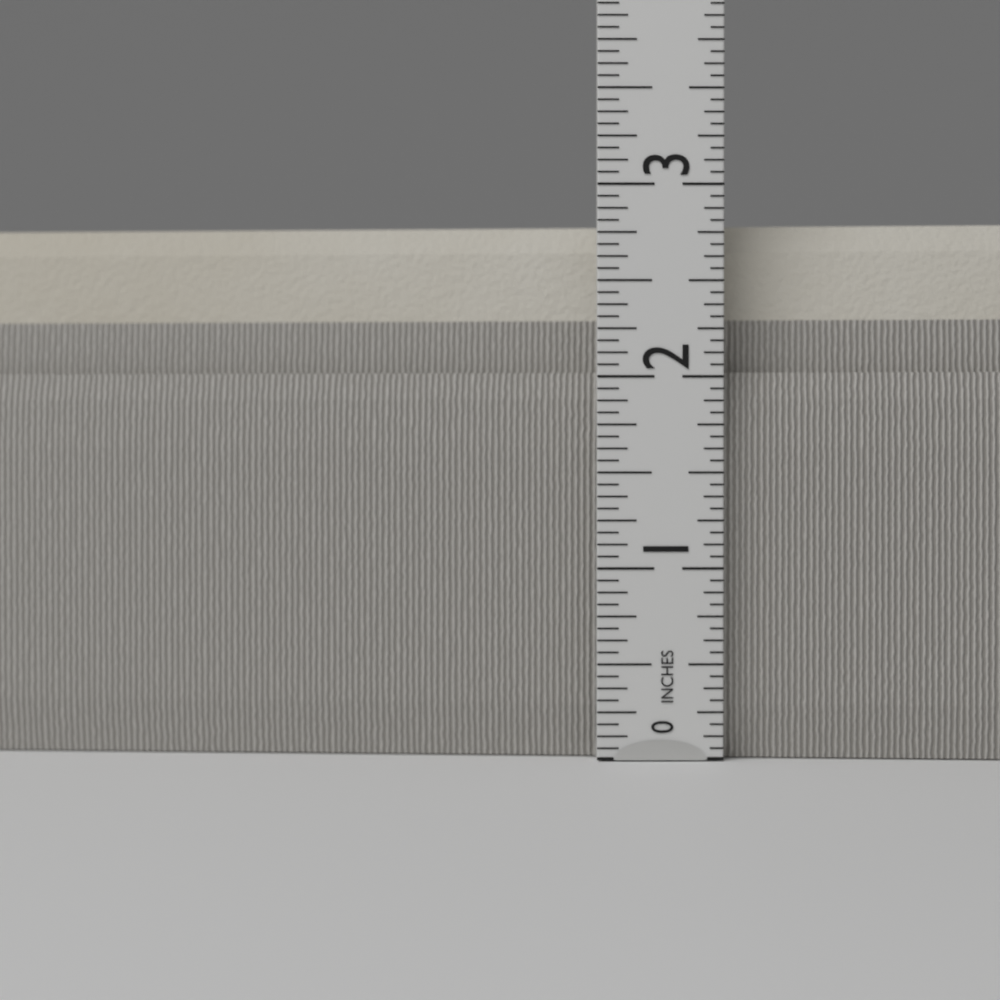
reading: 2.8125 in
